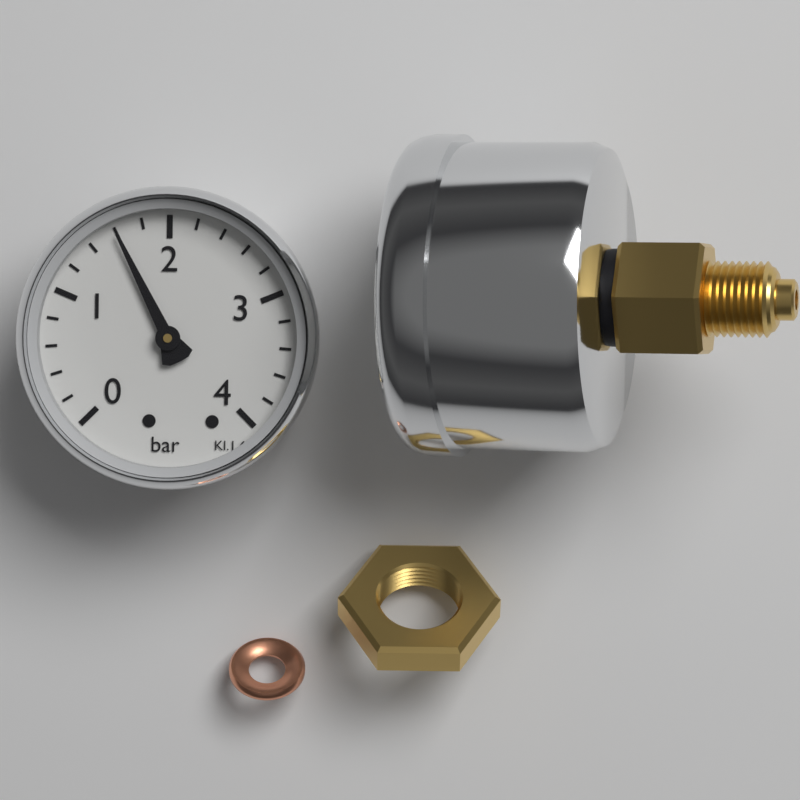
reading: 1.6 bar
